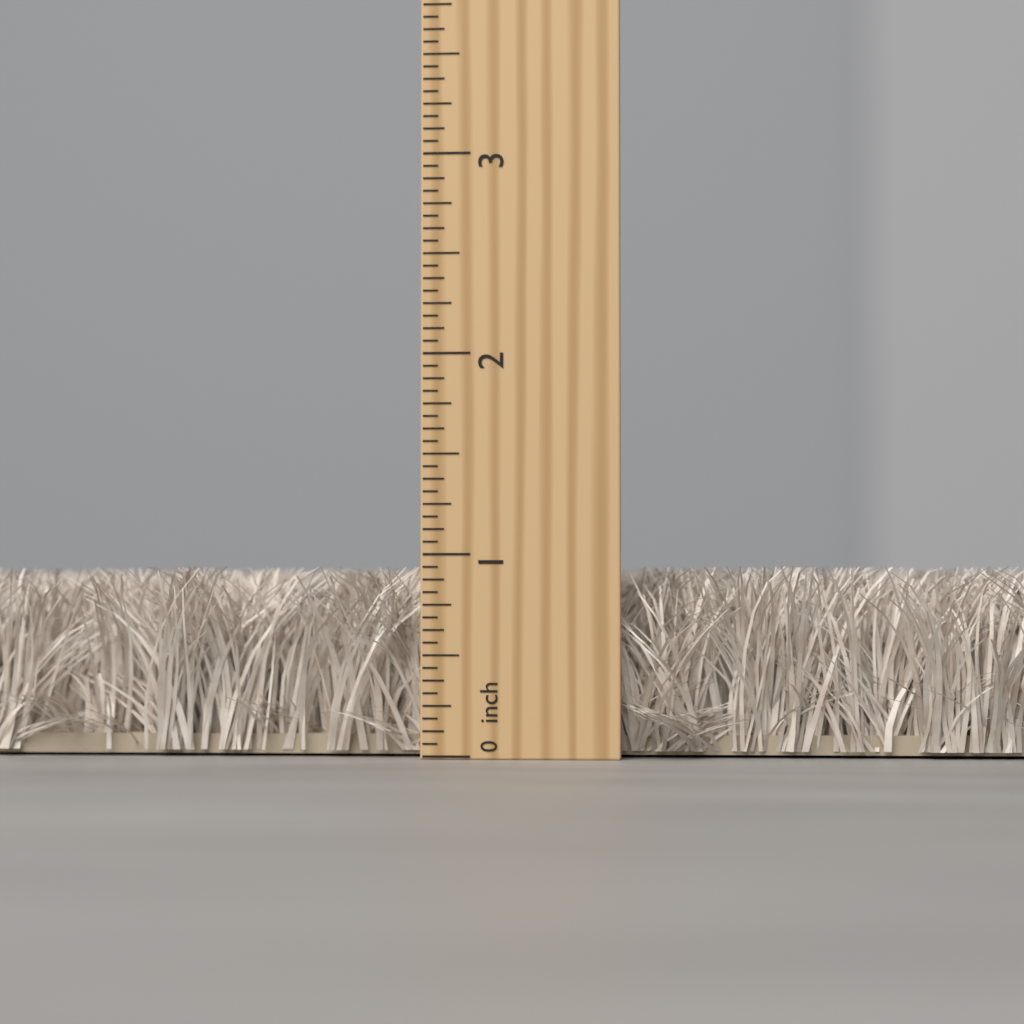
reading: 0.9375 inch
